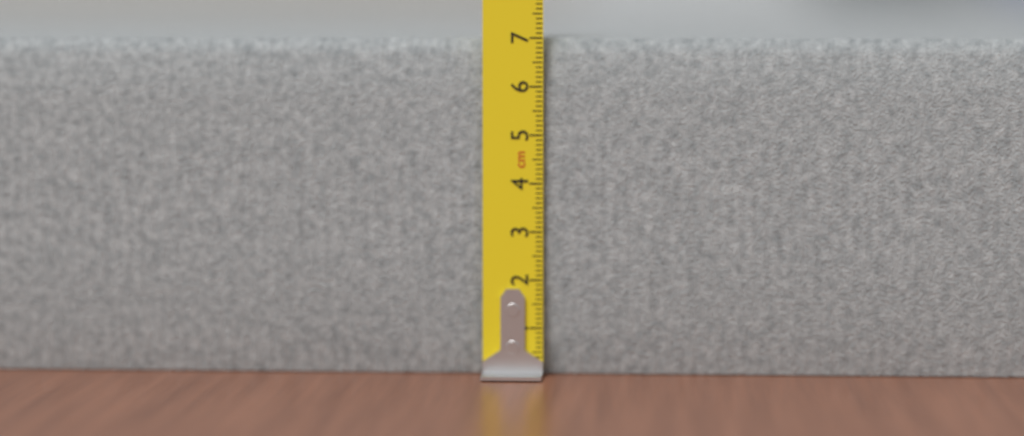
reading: 7.0 cm
